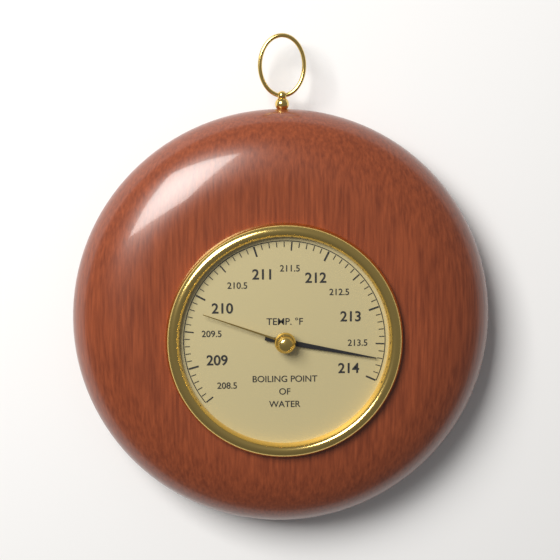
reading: 213.7 °F
